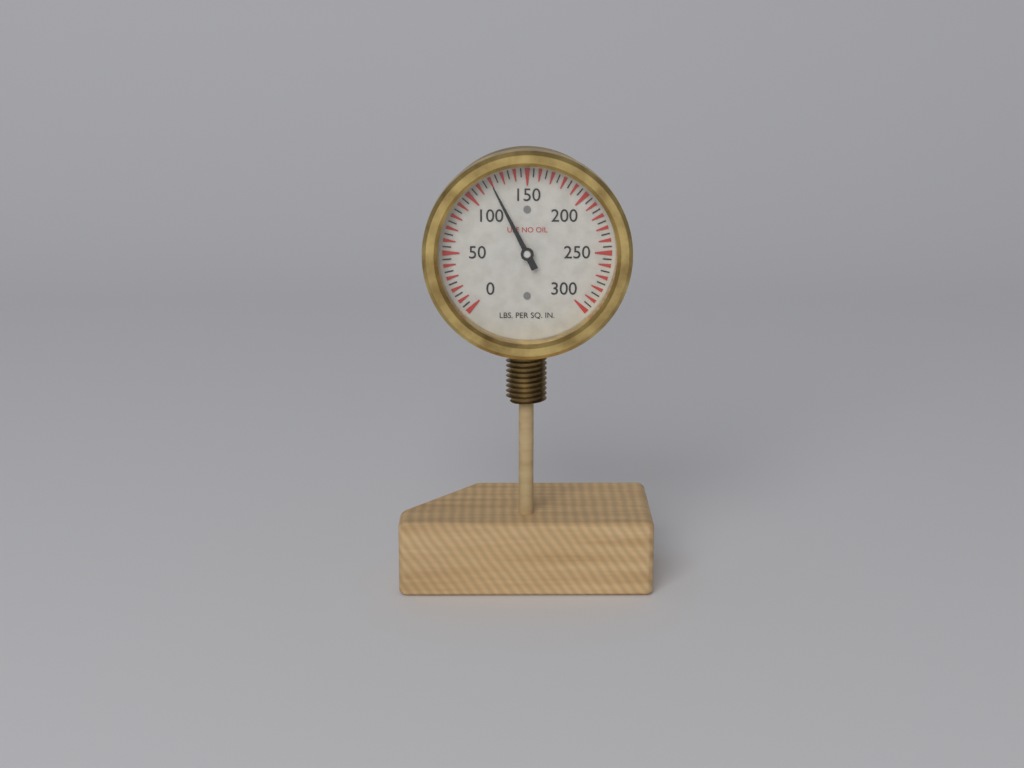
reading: 120 psi
